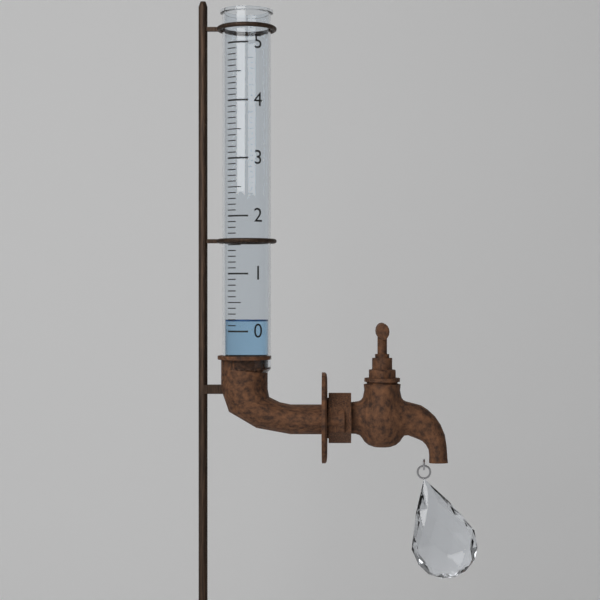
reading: 0.2 (no unit)
